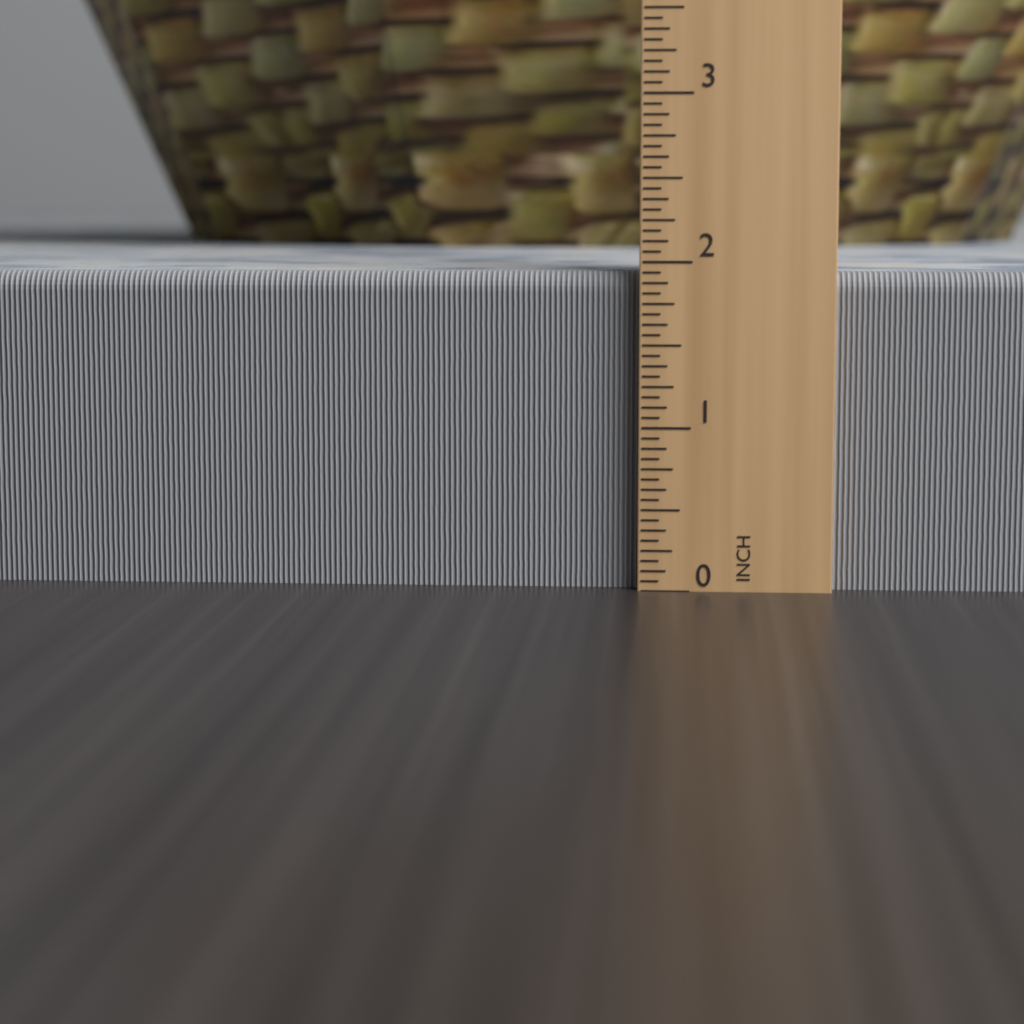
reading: 1.9375 in
